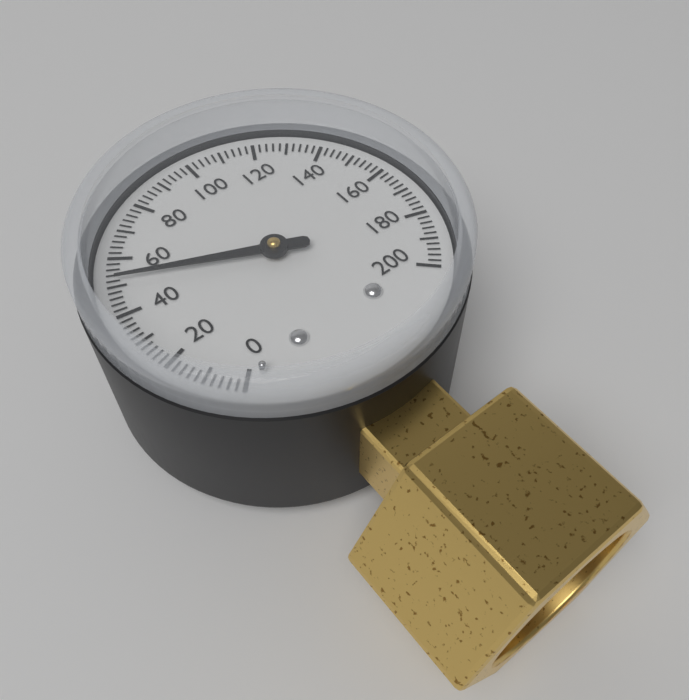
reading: 52 (no unit)
